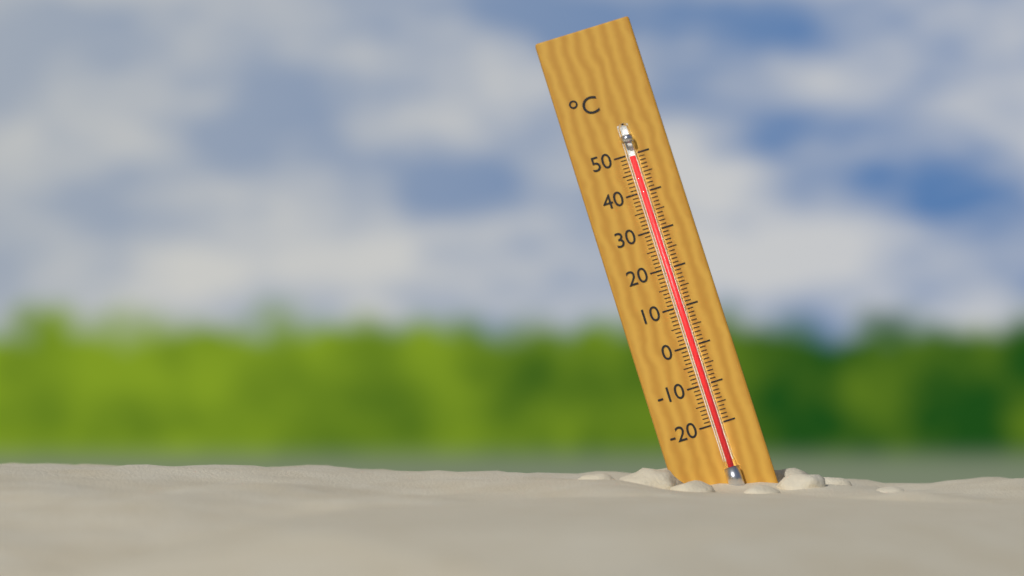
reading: 49 °C
